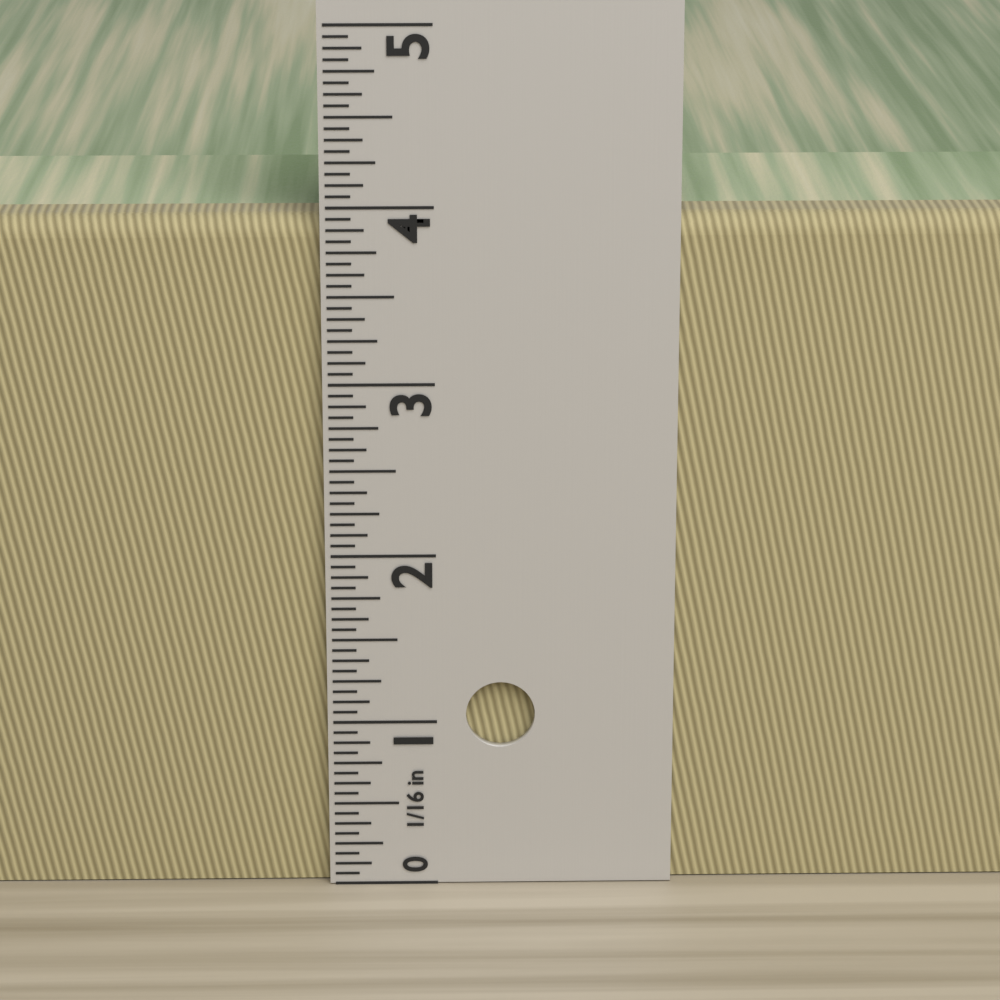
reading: 3.9375 in
